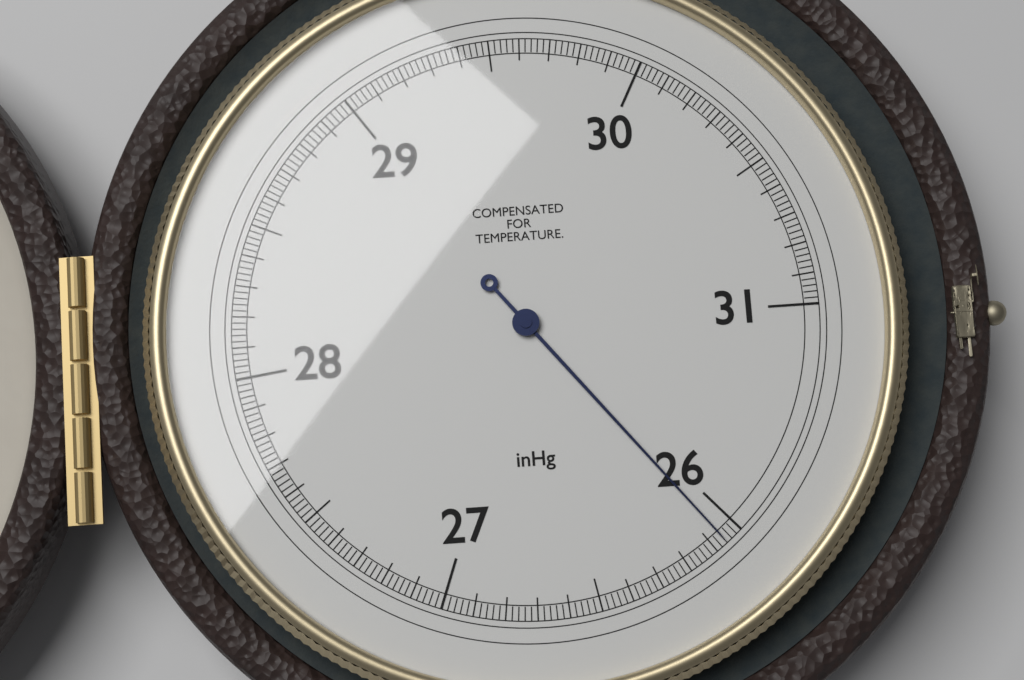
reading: 26.06 inHg
